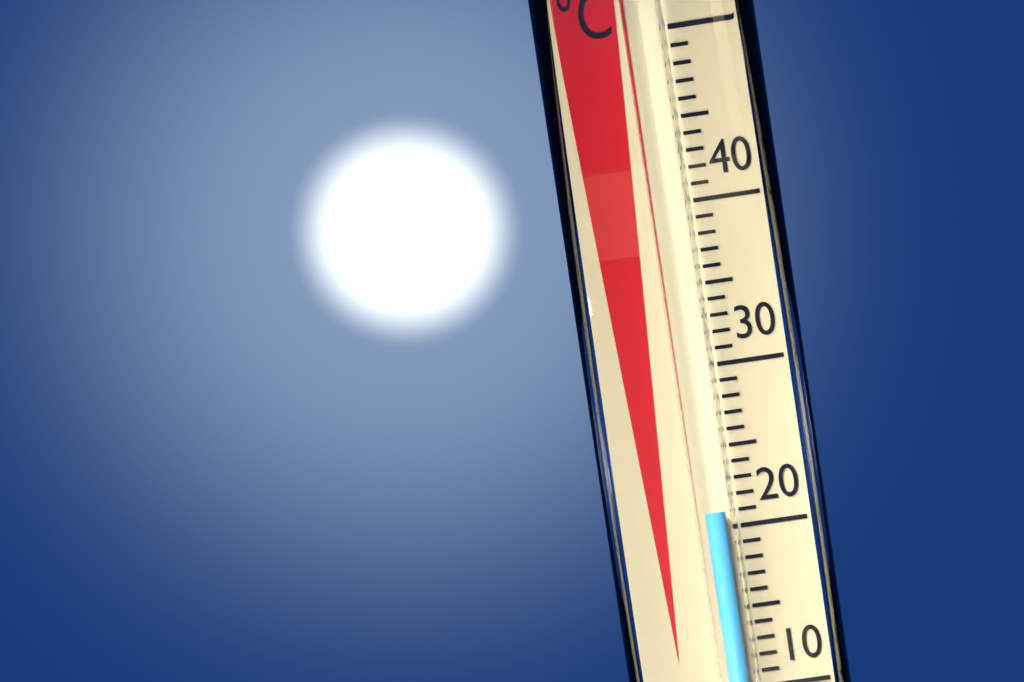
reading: 21 °C
